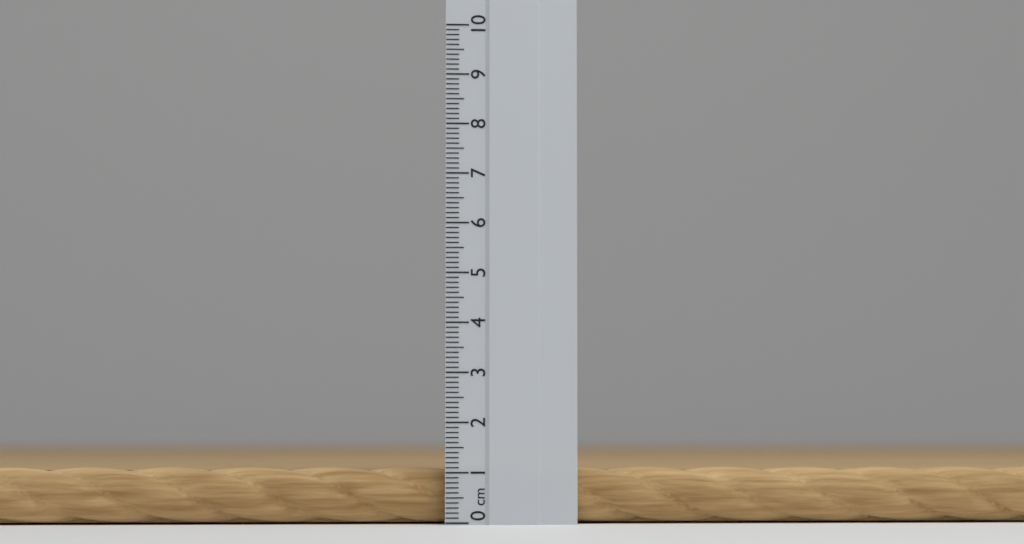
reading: 1.1 cm
